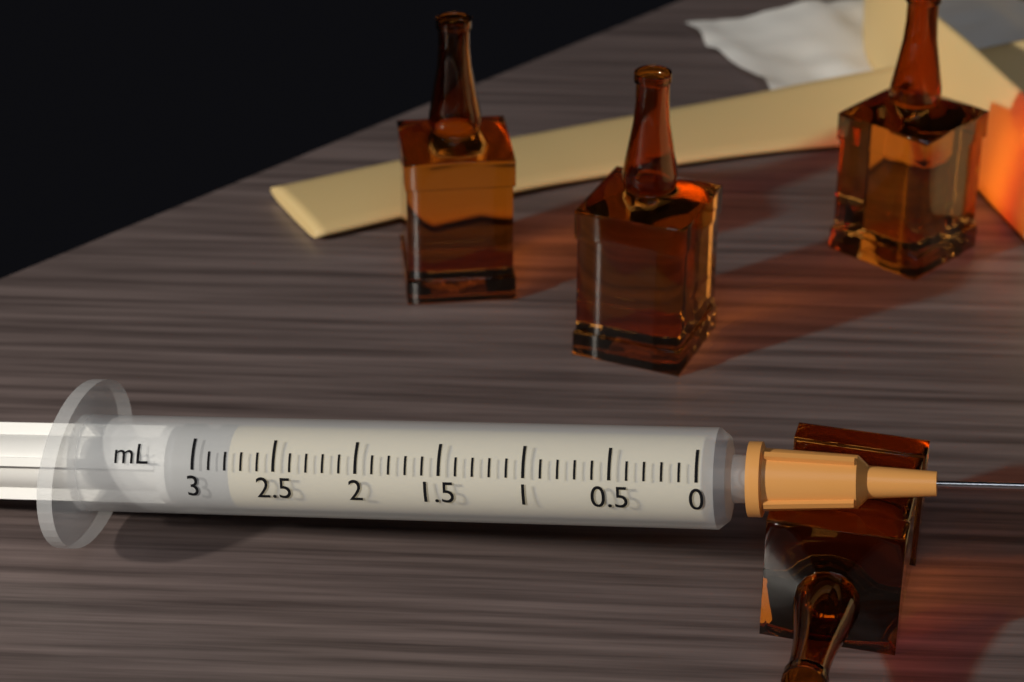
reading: 2.8 mL
